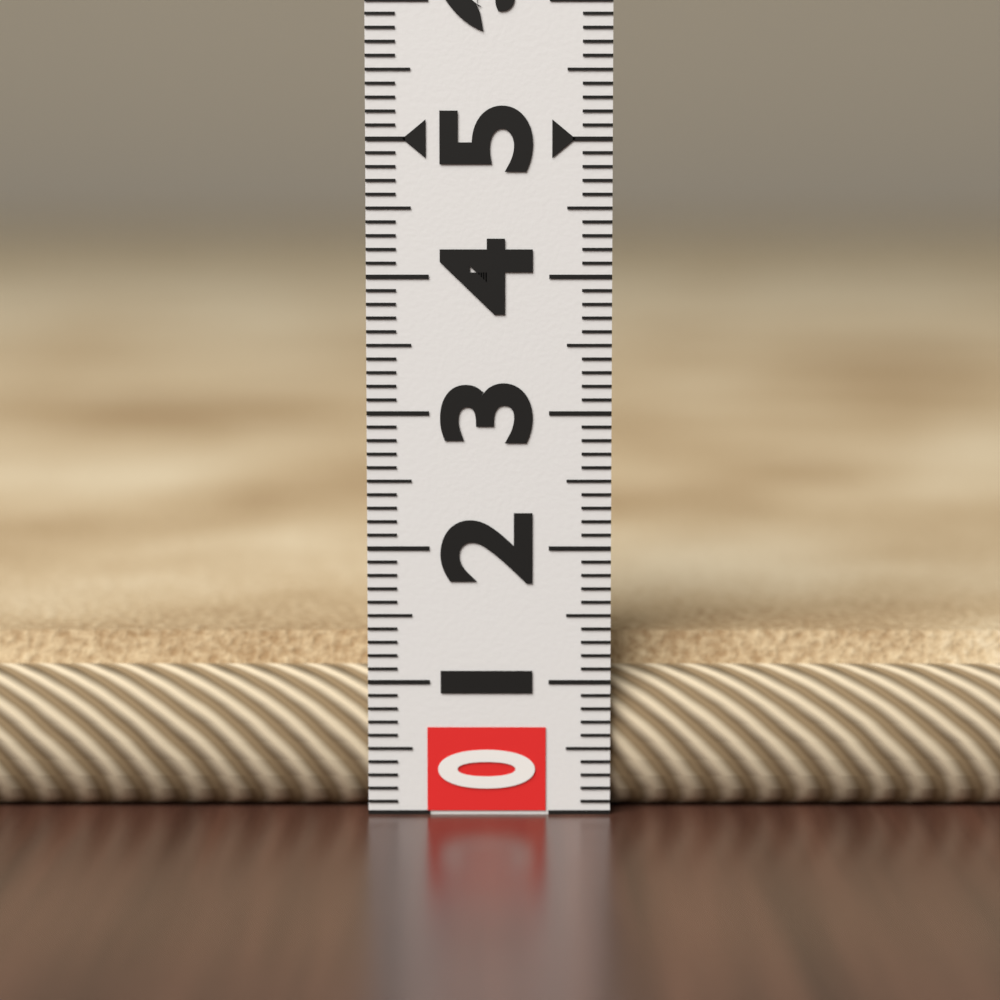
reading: 1.3 (no unit)
